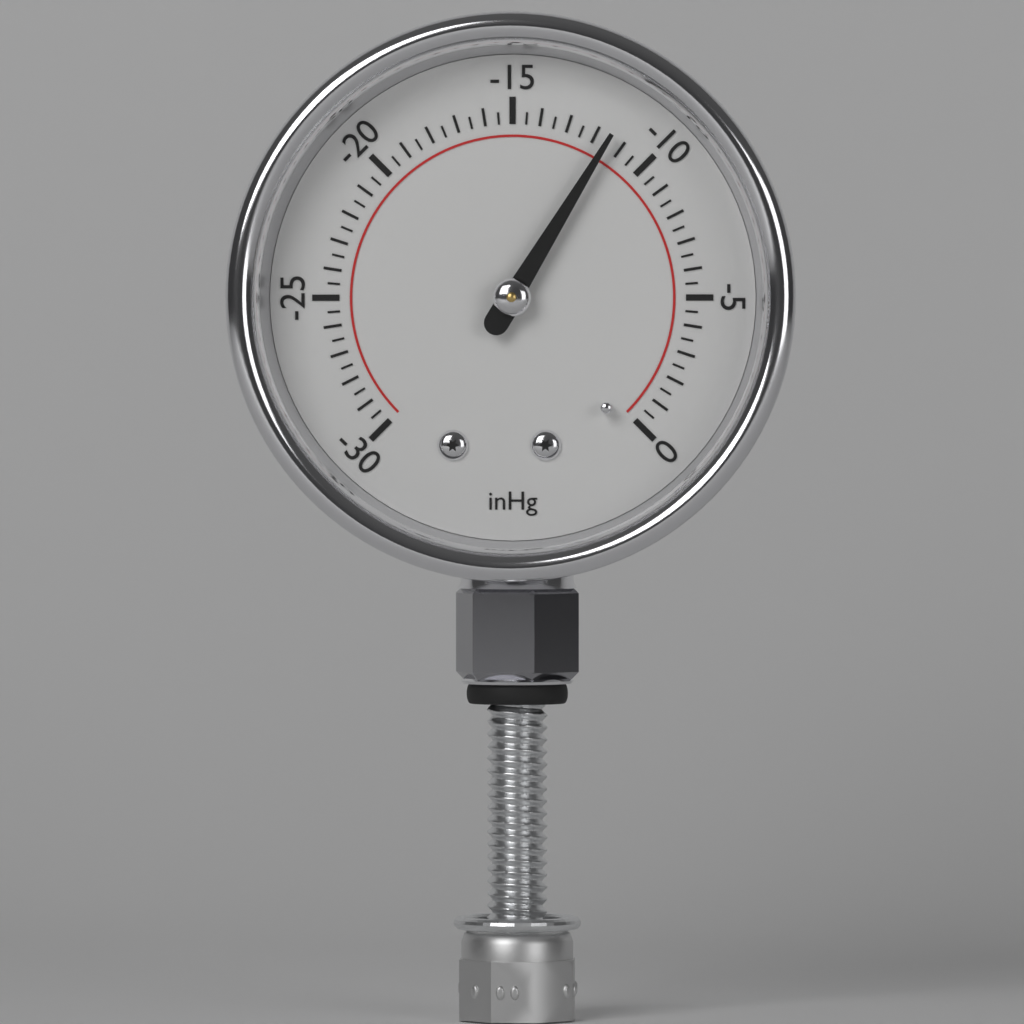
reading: -11.5 inHg
